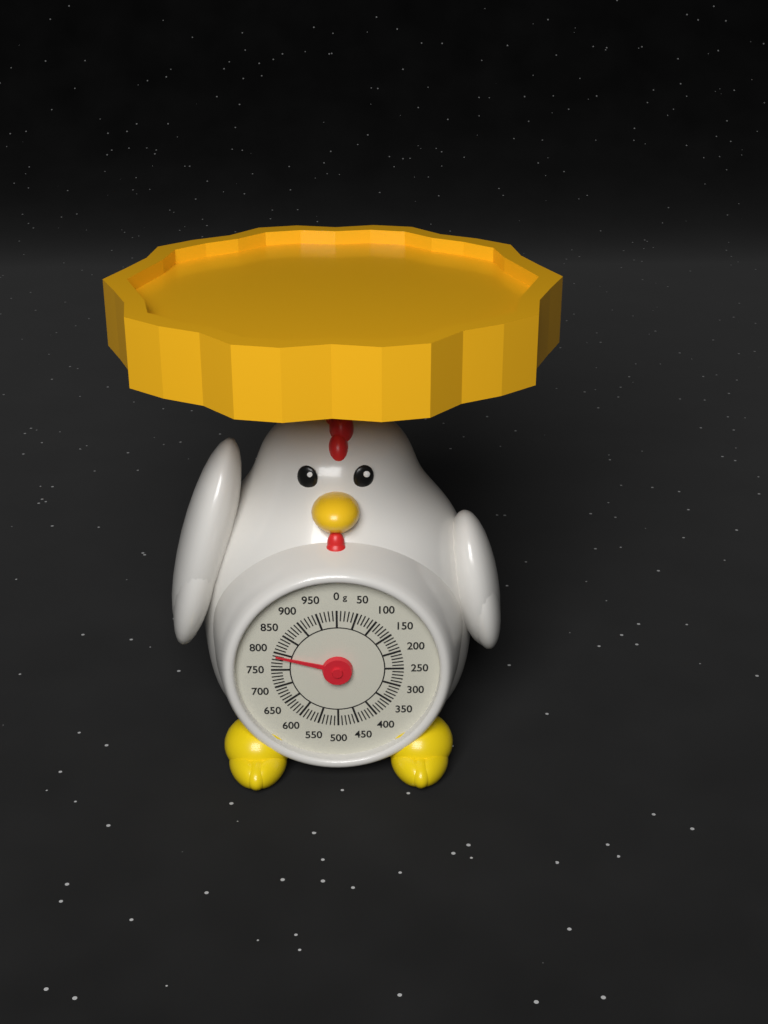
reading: 790 g
